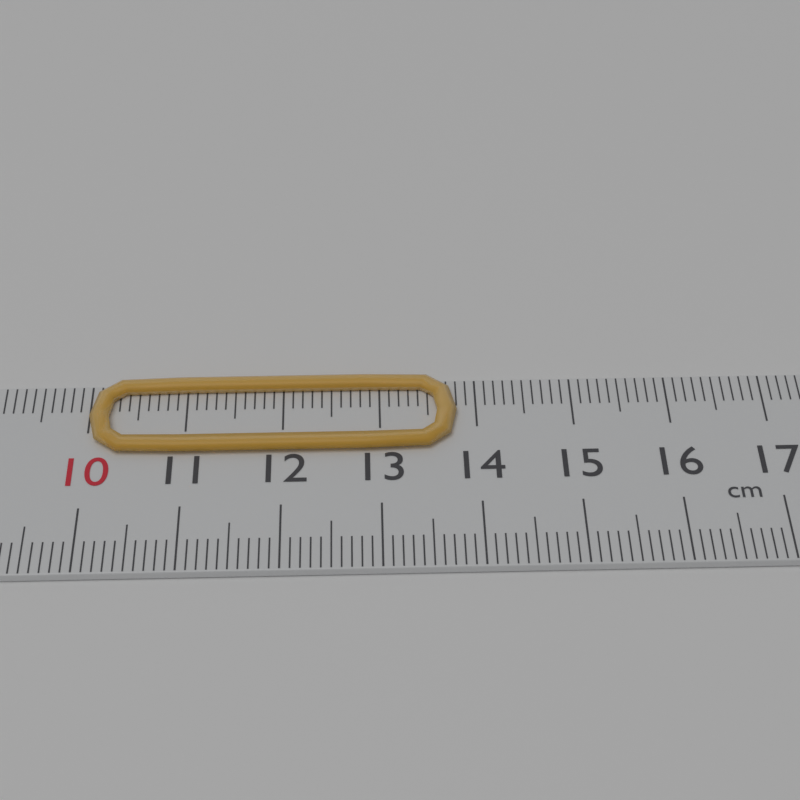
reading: 13.8 cm
